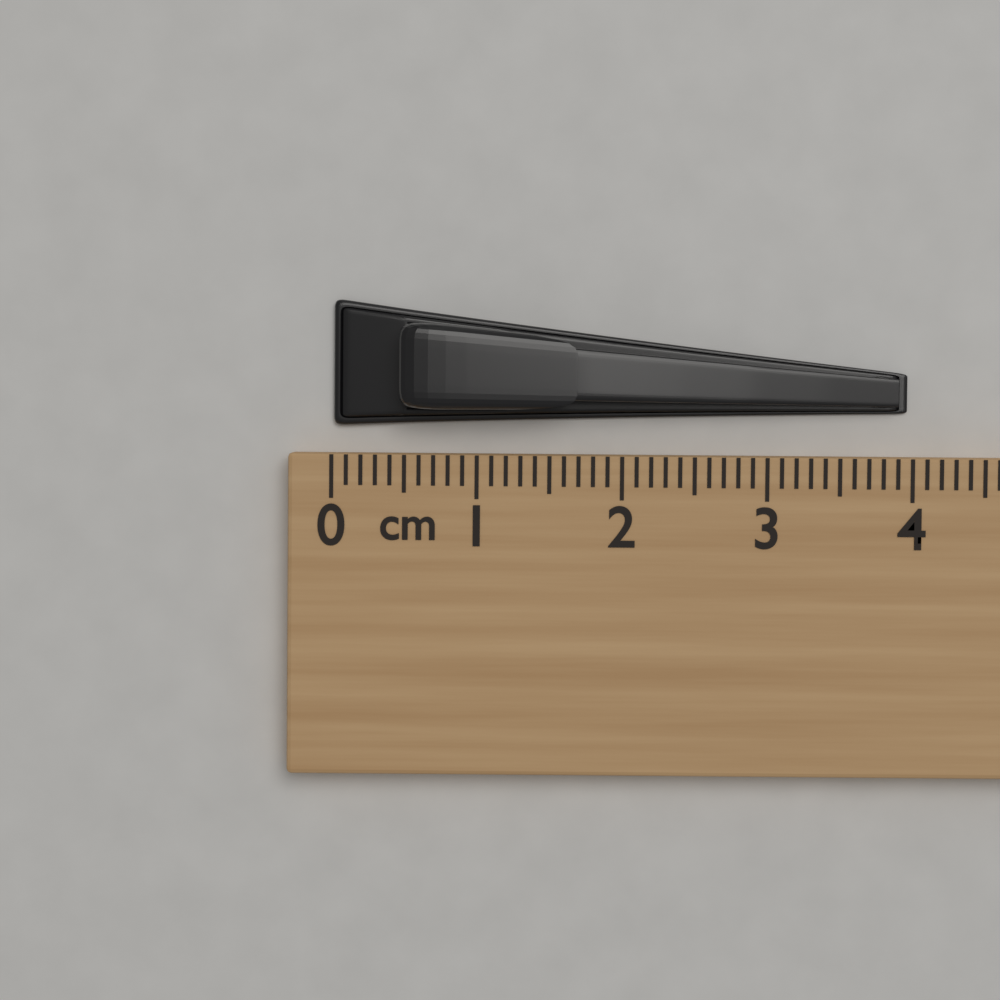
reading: 4.0 cm
